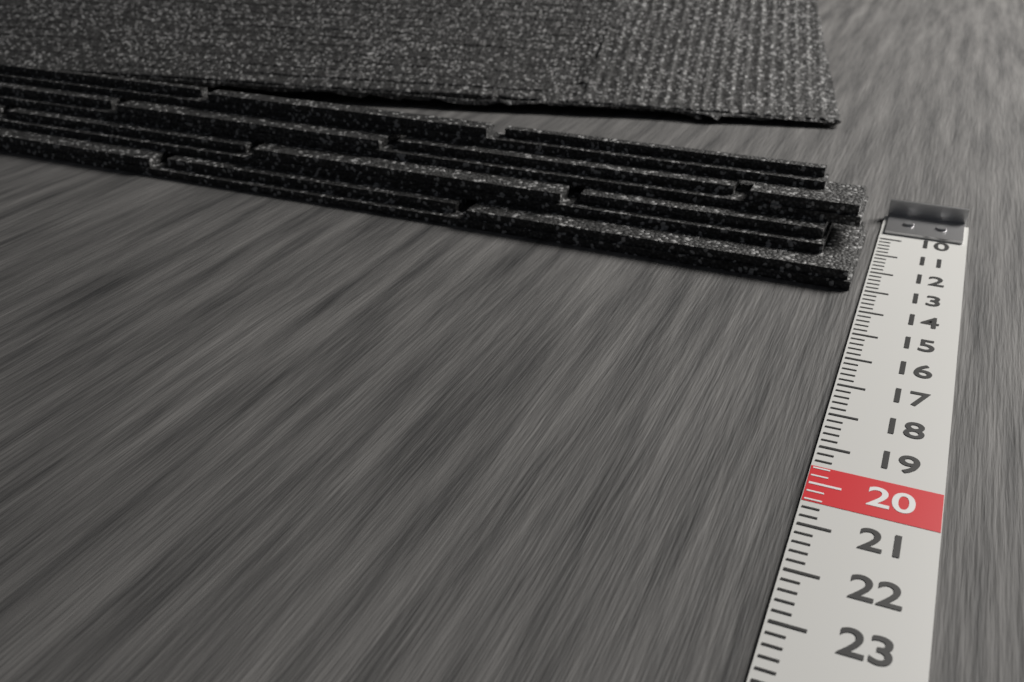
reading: 13.0 (no unit)
